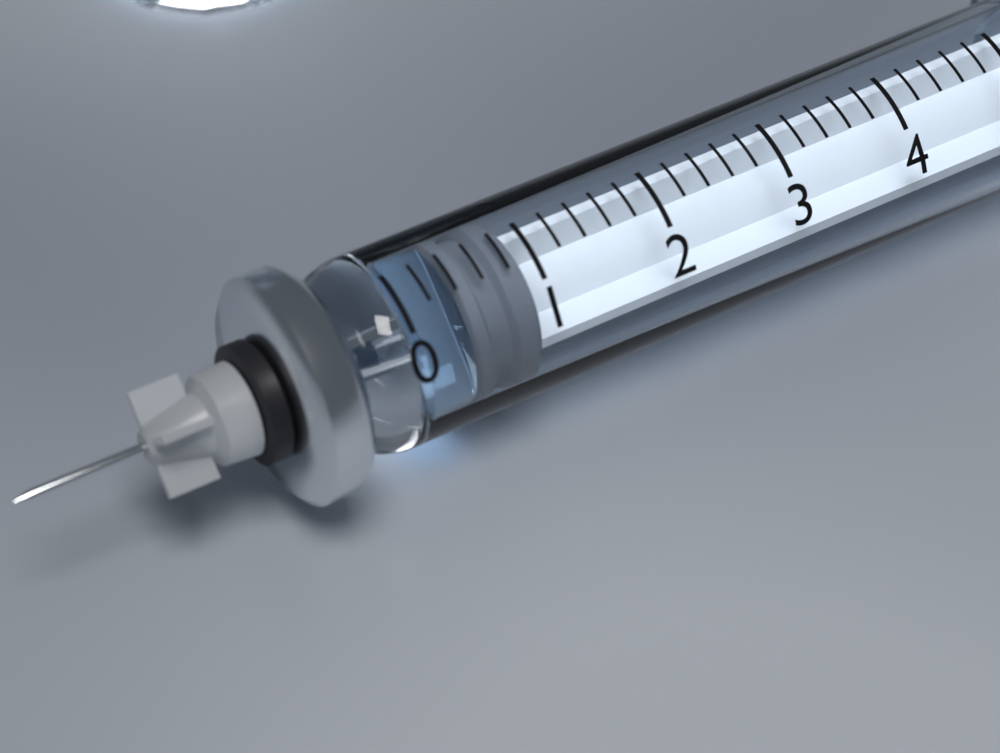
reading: 0.4 (no unit)
